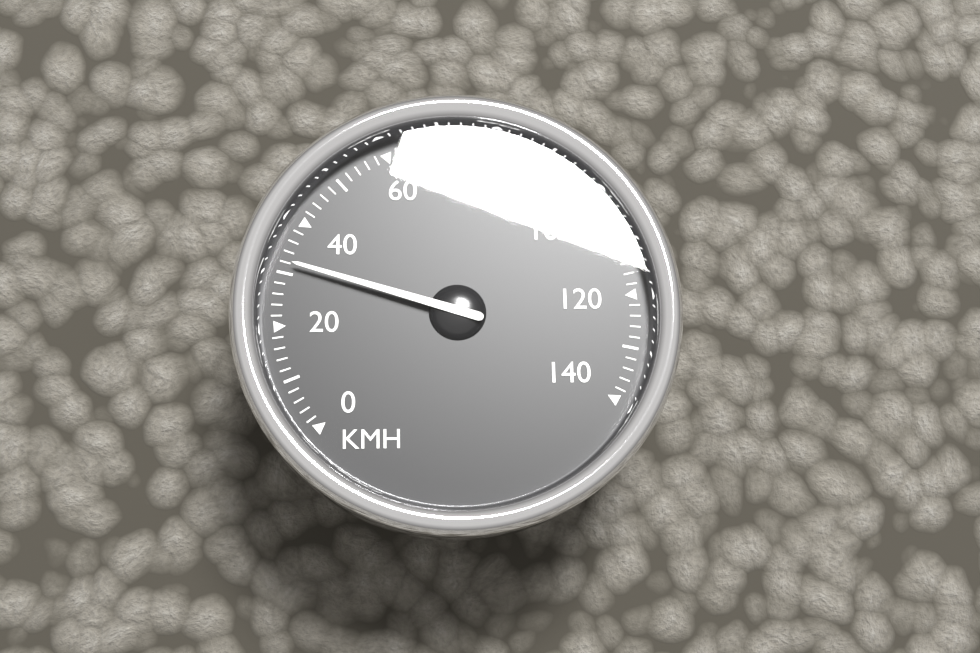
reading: 32 km/h
